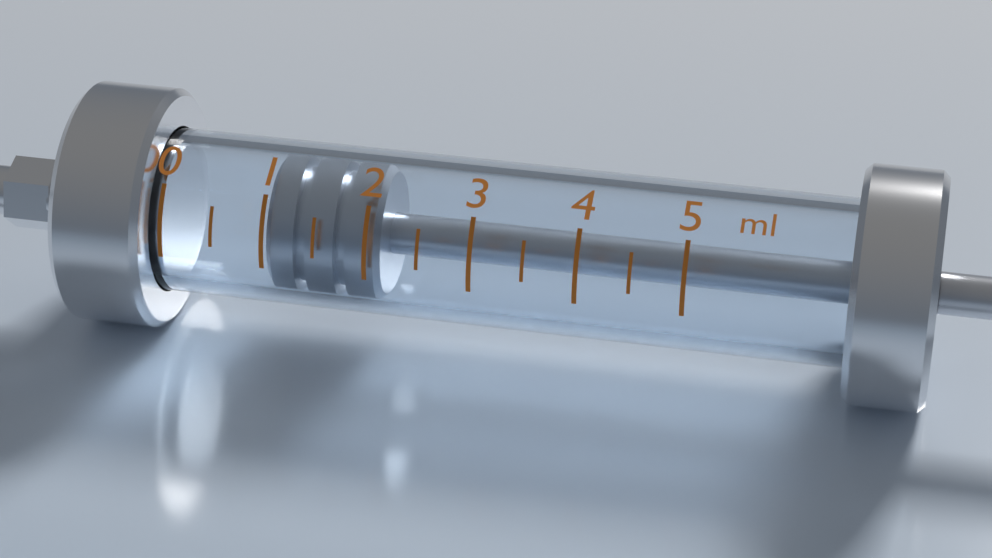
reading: 1.0 ml
